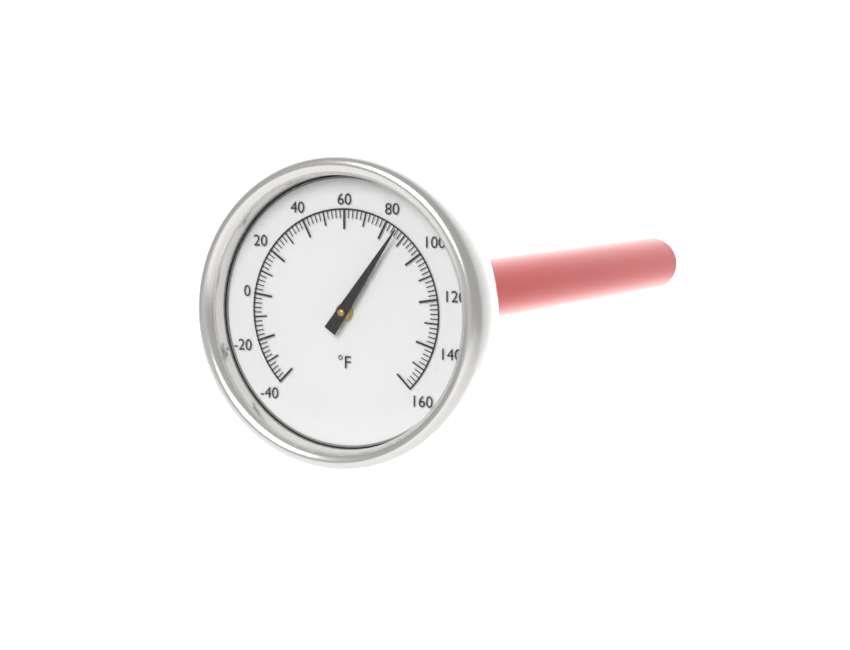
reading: 86 °F
